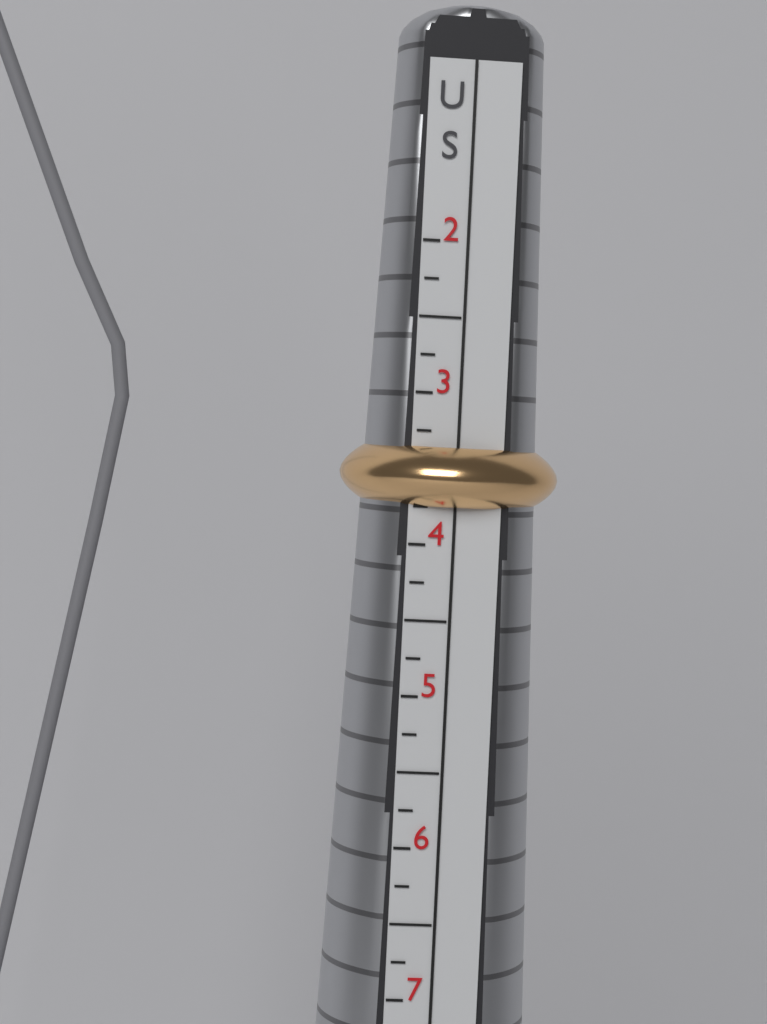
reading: 3.75 US
